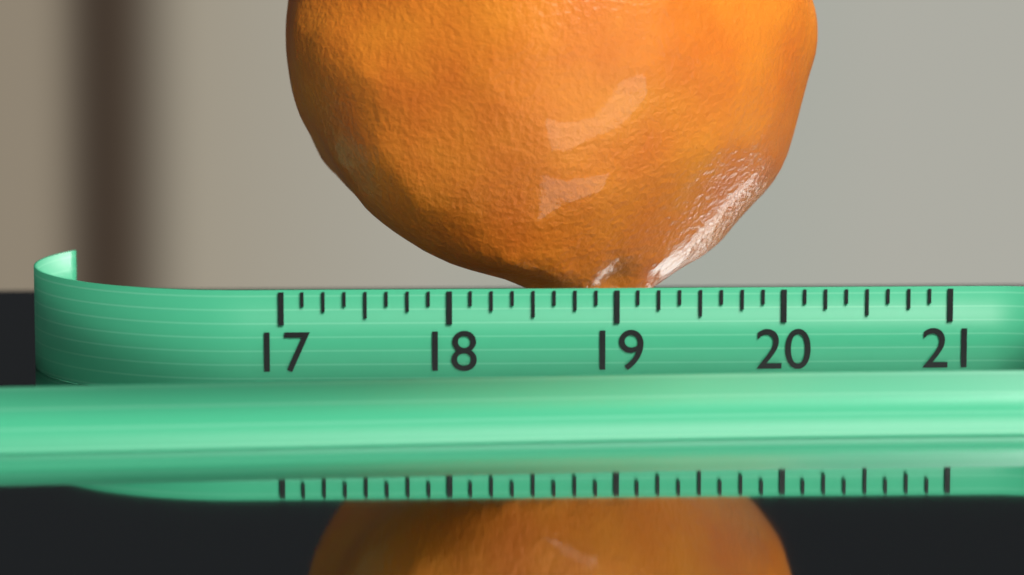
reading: 20.375 (no unit)
